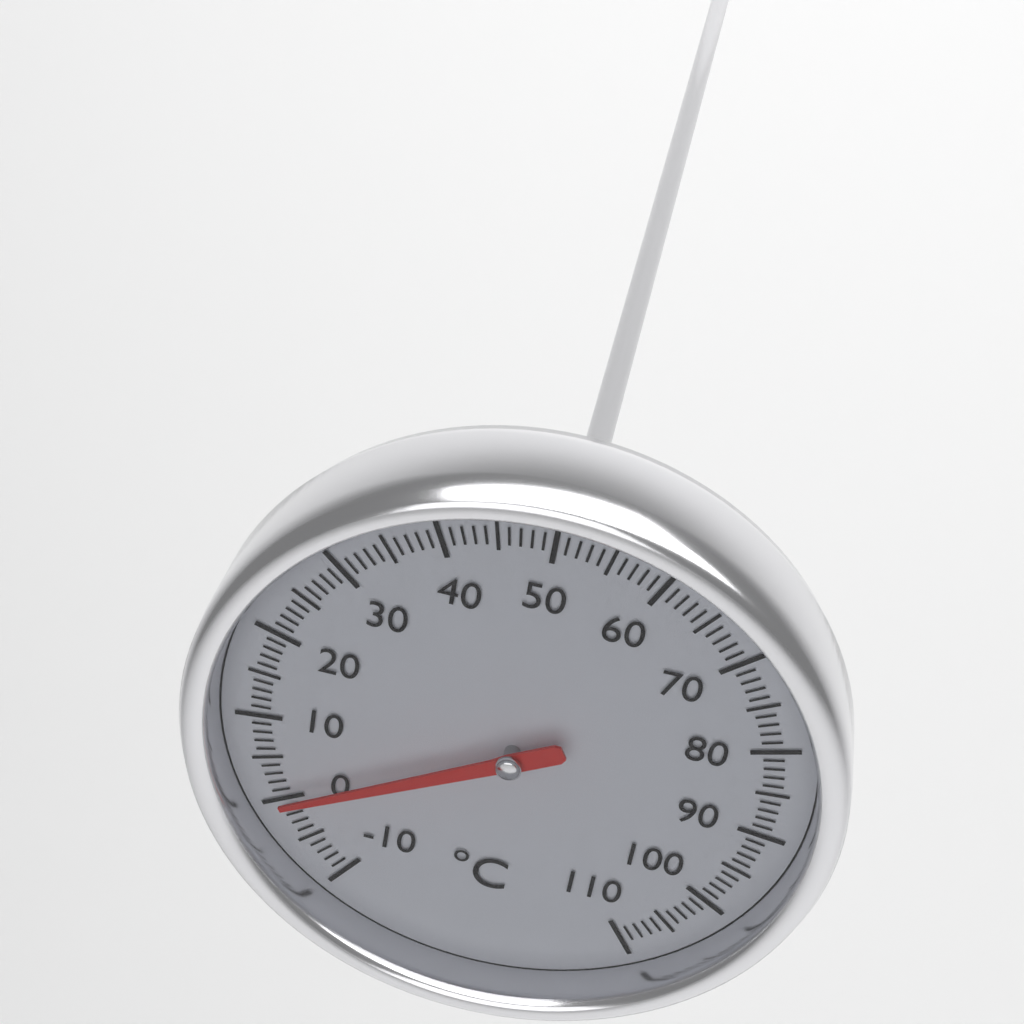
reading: 0 °C
